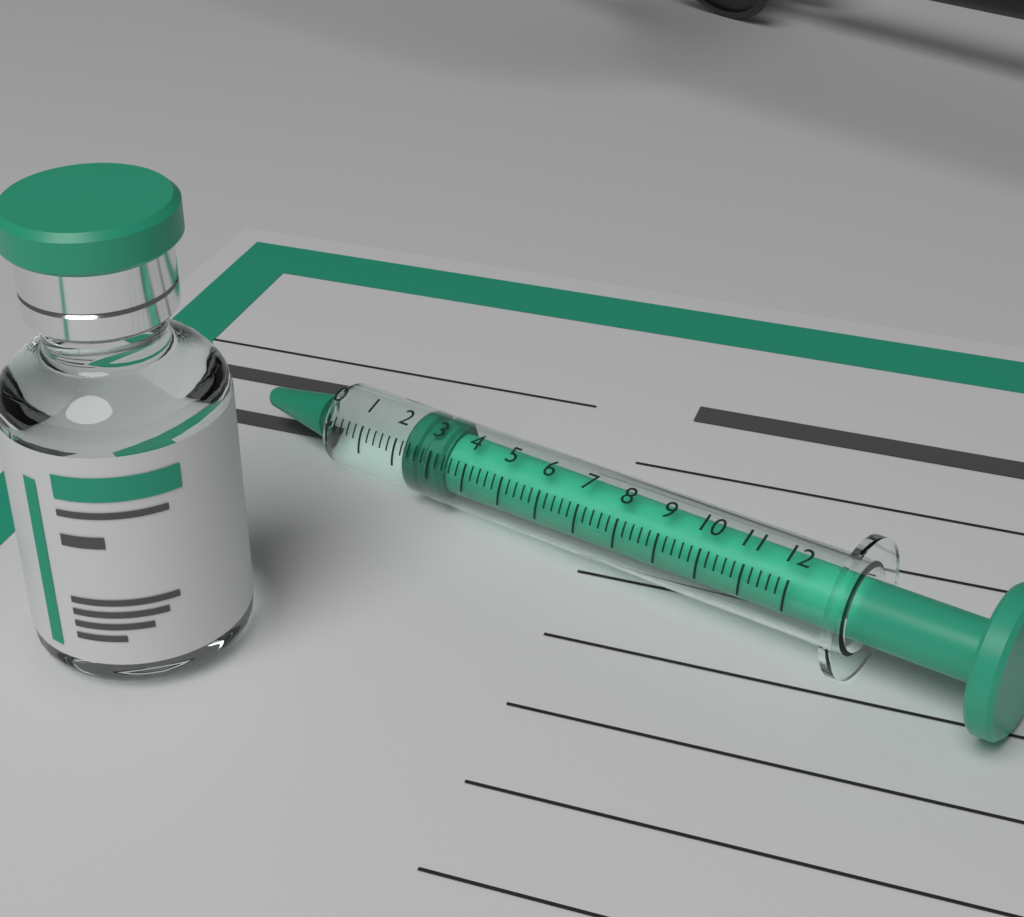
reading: 2.2 (no unit)
